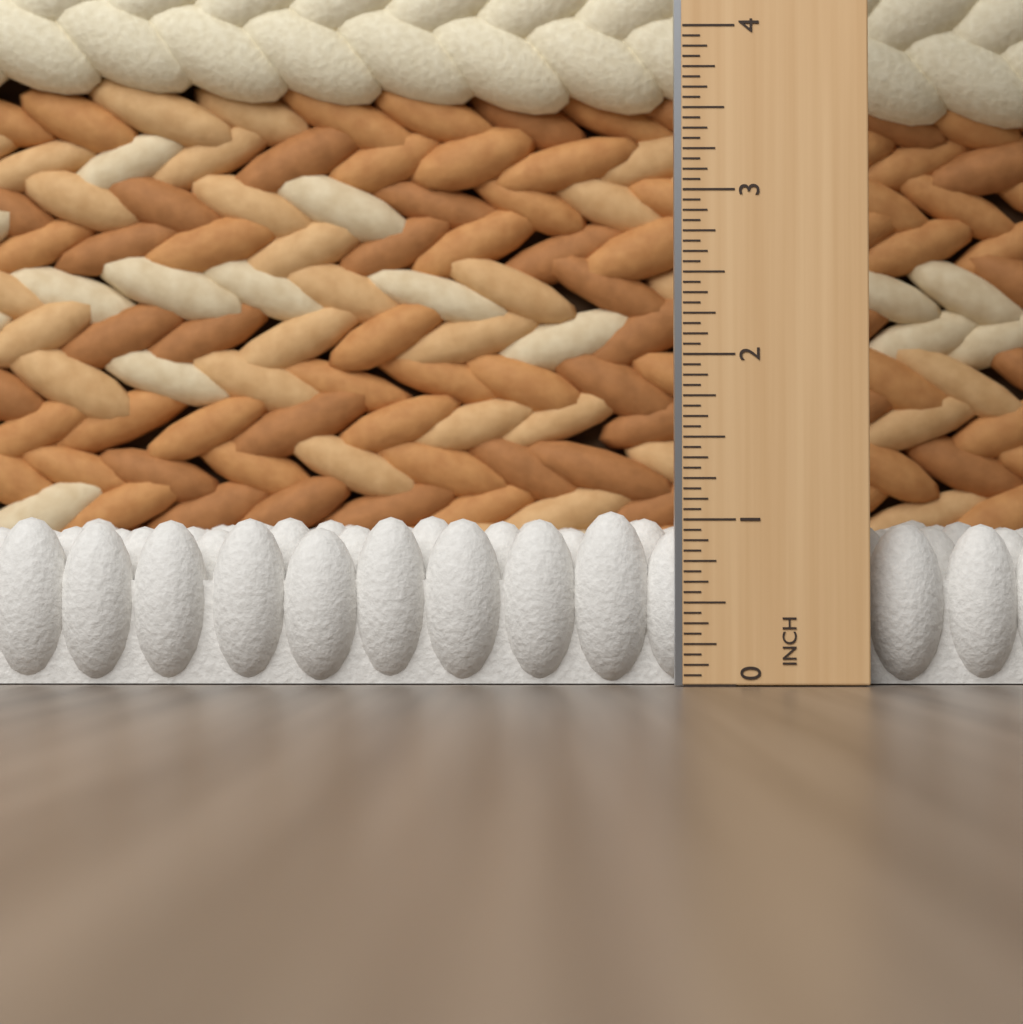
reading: 1.0625 in
